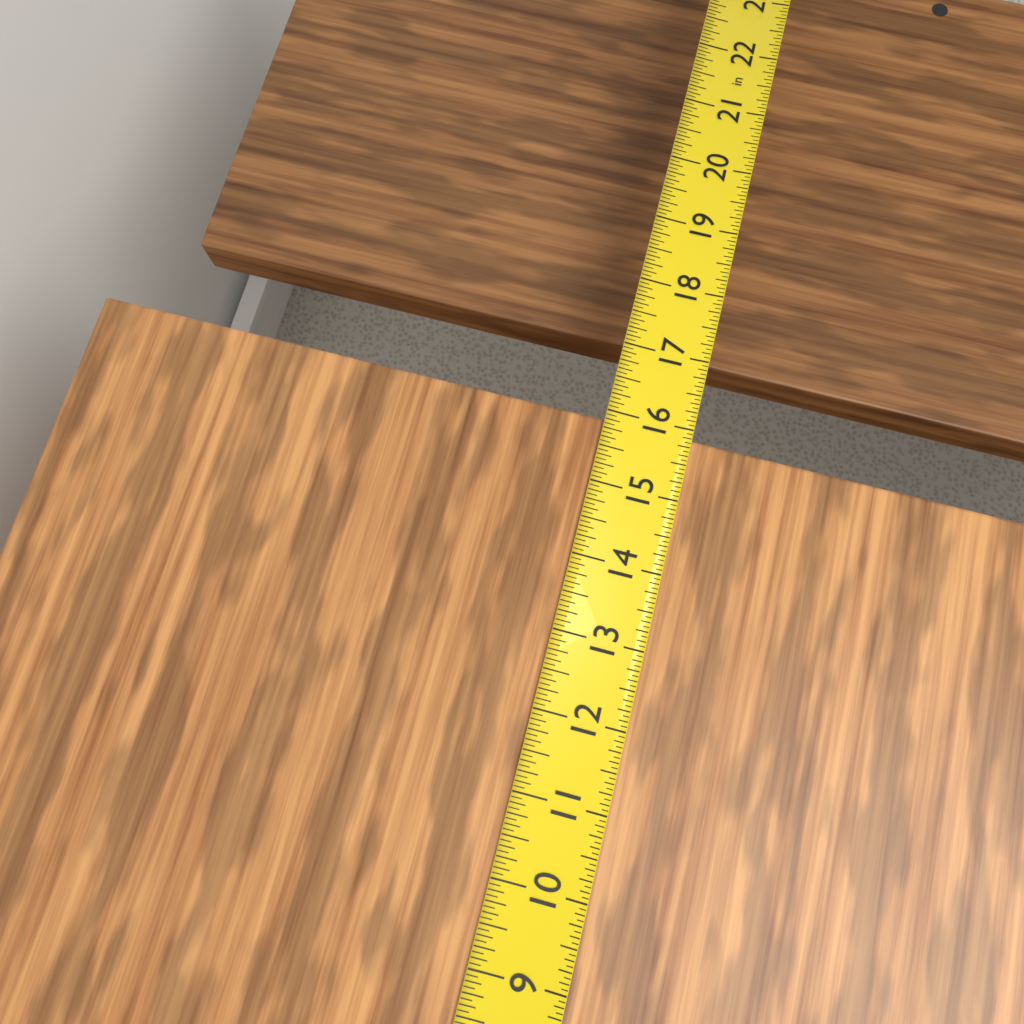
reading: 15.8750 in
